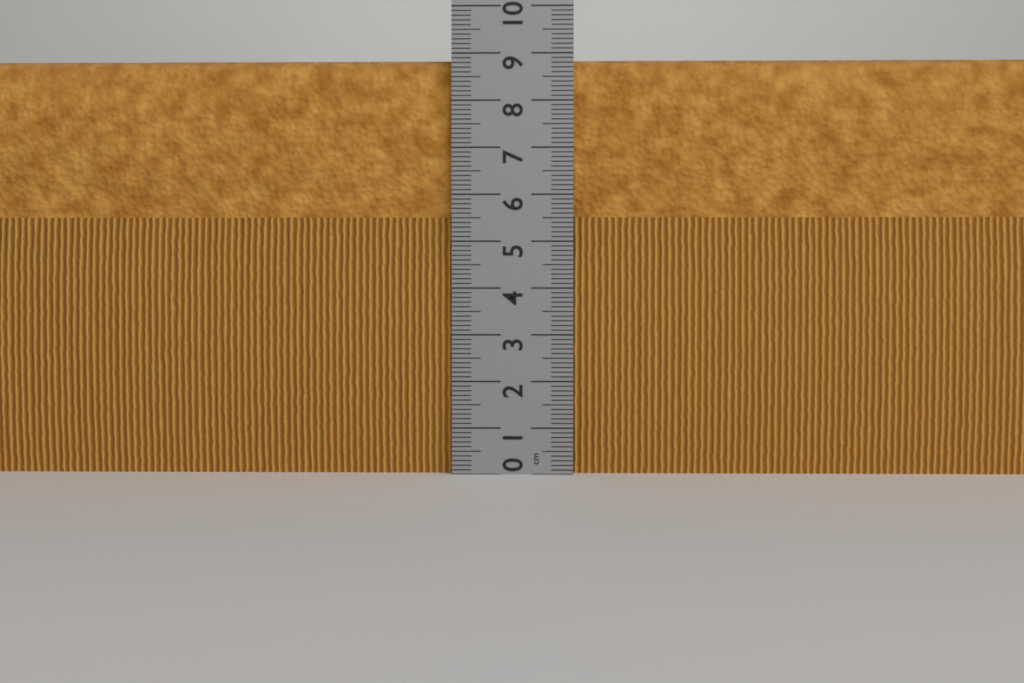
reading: 8.9 cm
